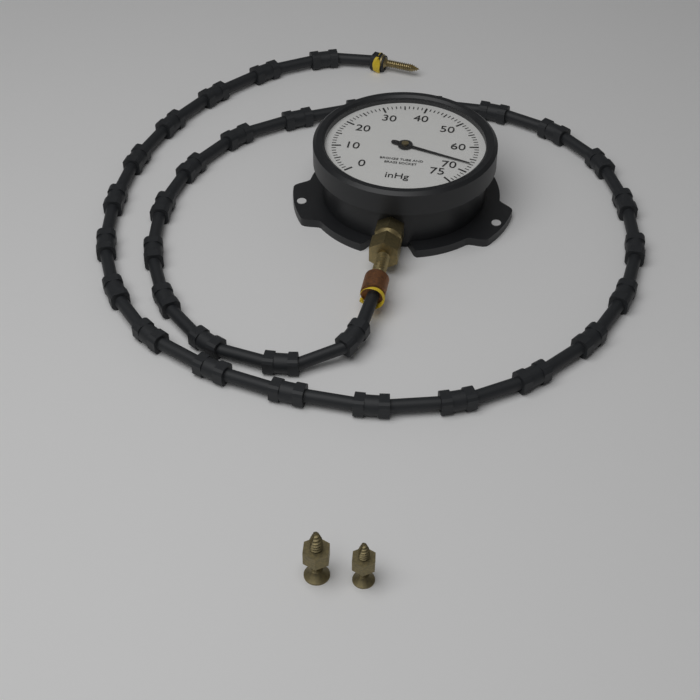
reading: 67 inHg
